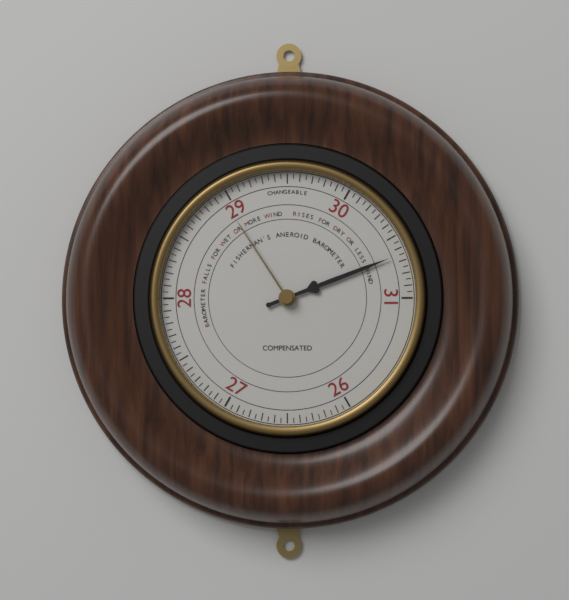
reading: 30.65 (no unit)
